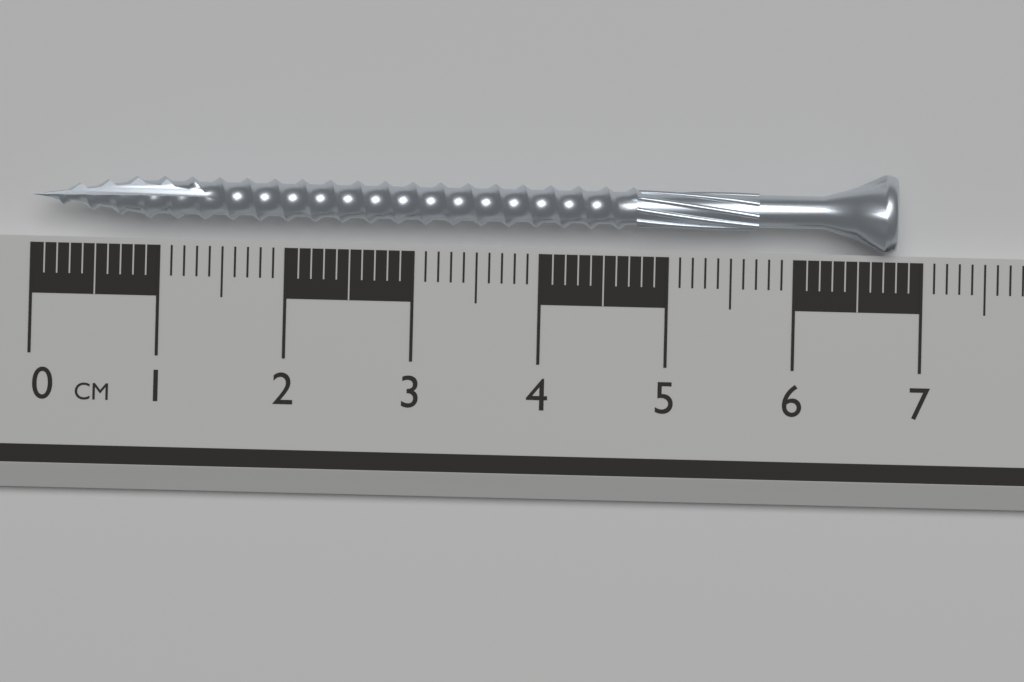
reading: 6.8 cm
